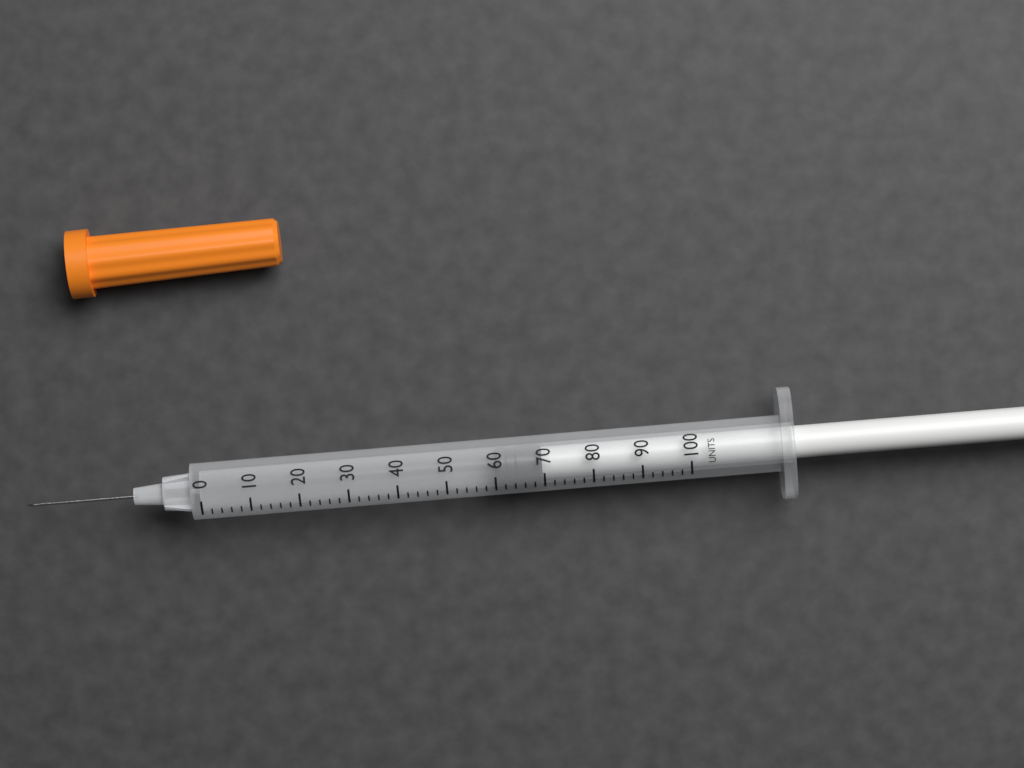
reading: 60 units
